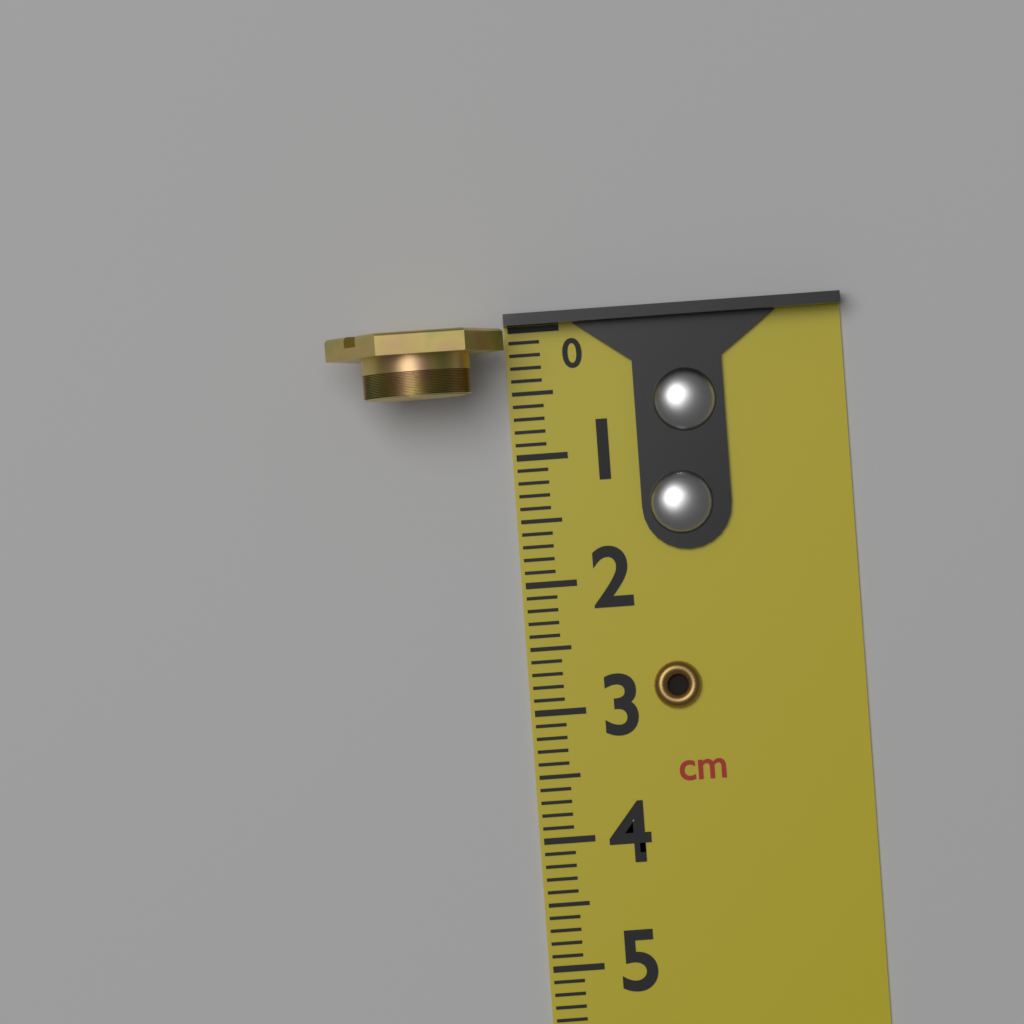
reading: 0.5 cm
